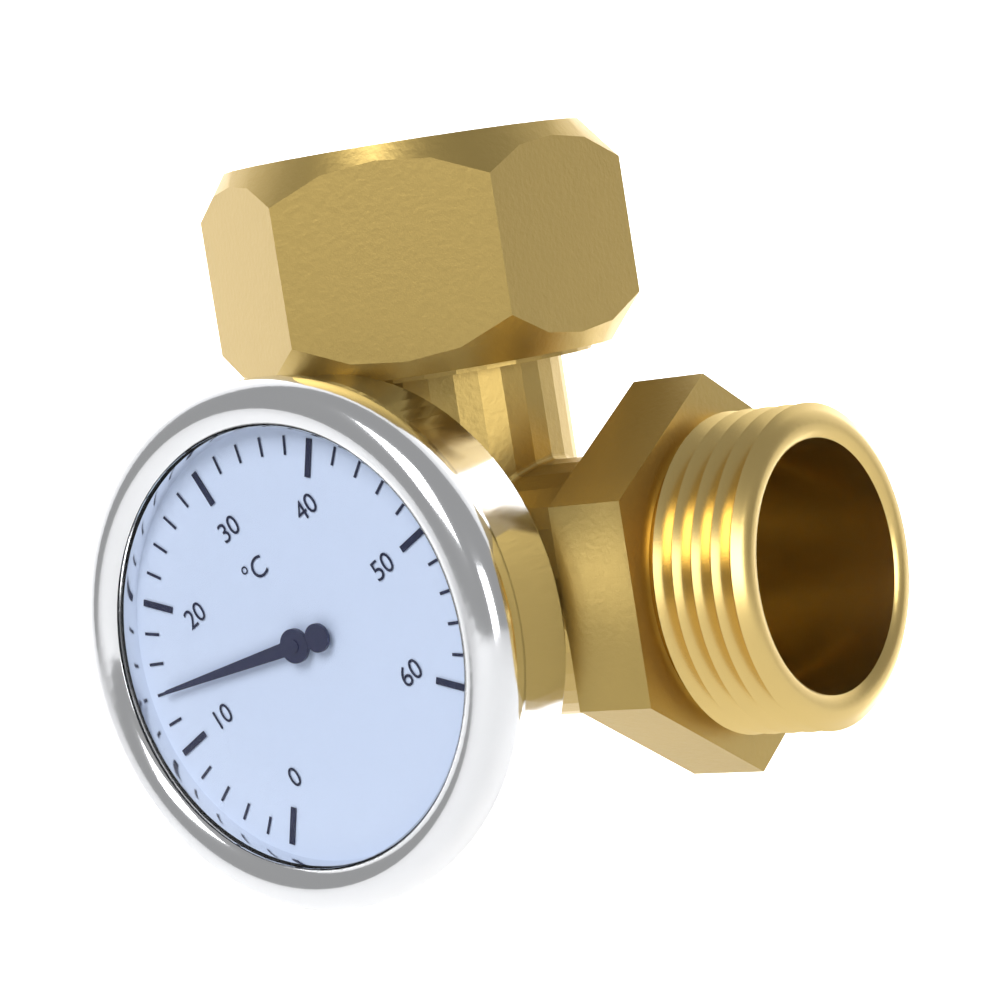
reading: 14 °C
